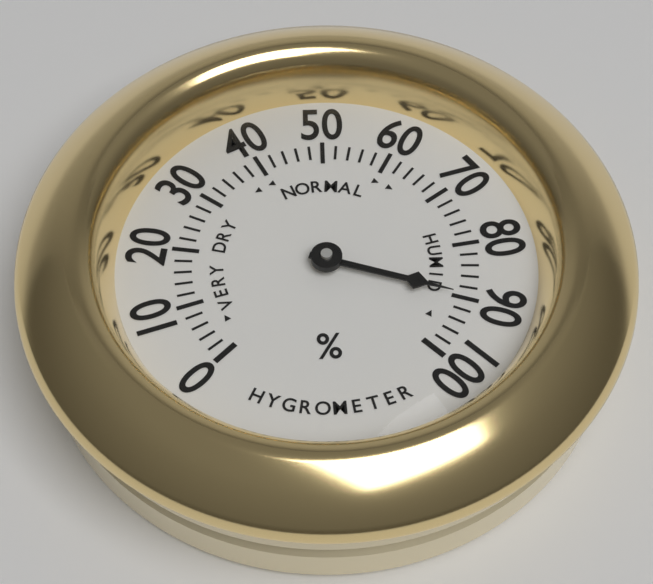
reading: 90 %
